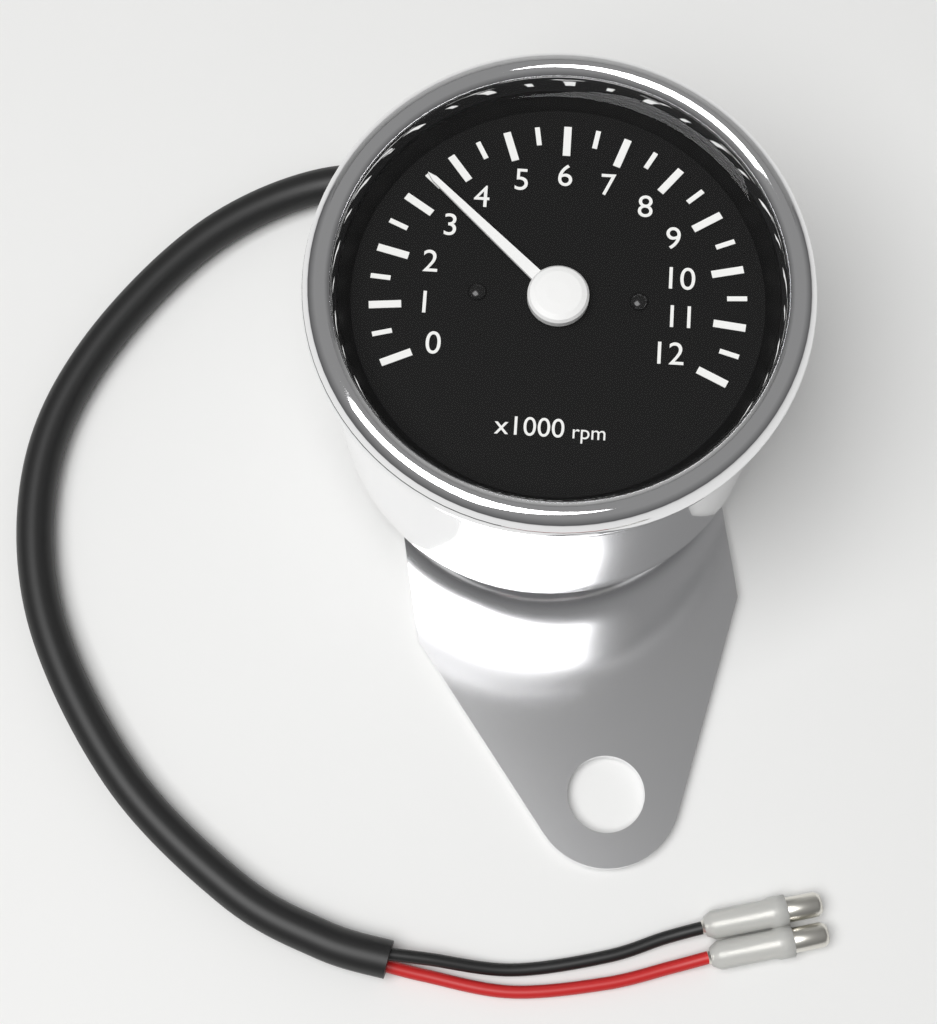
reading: 3500 rpm
